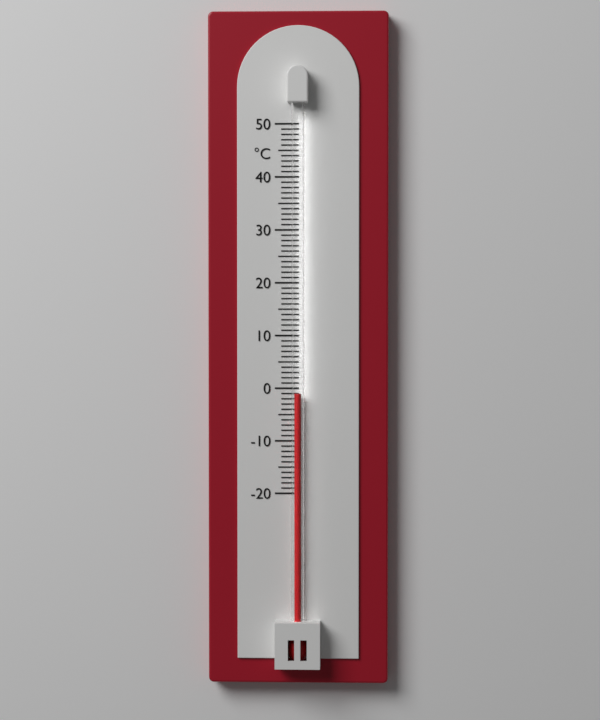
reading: -1 °C
